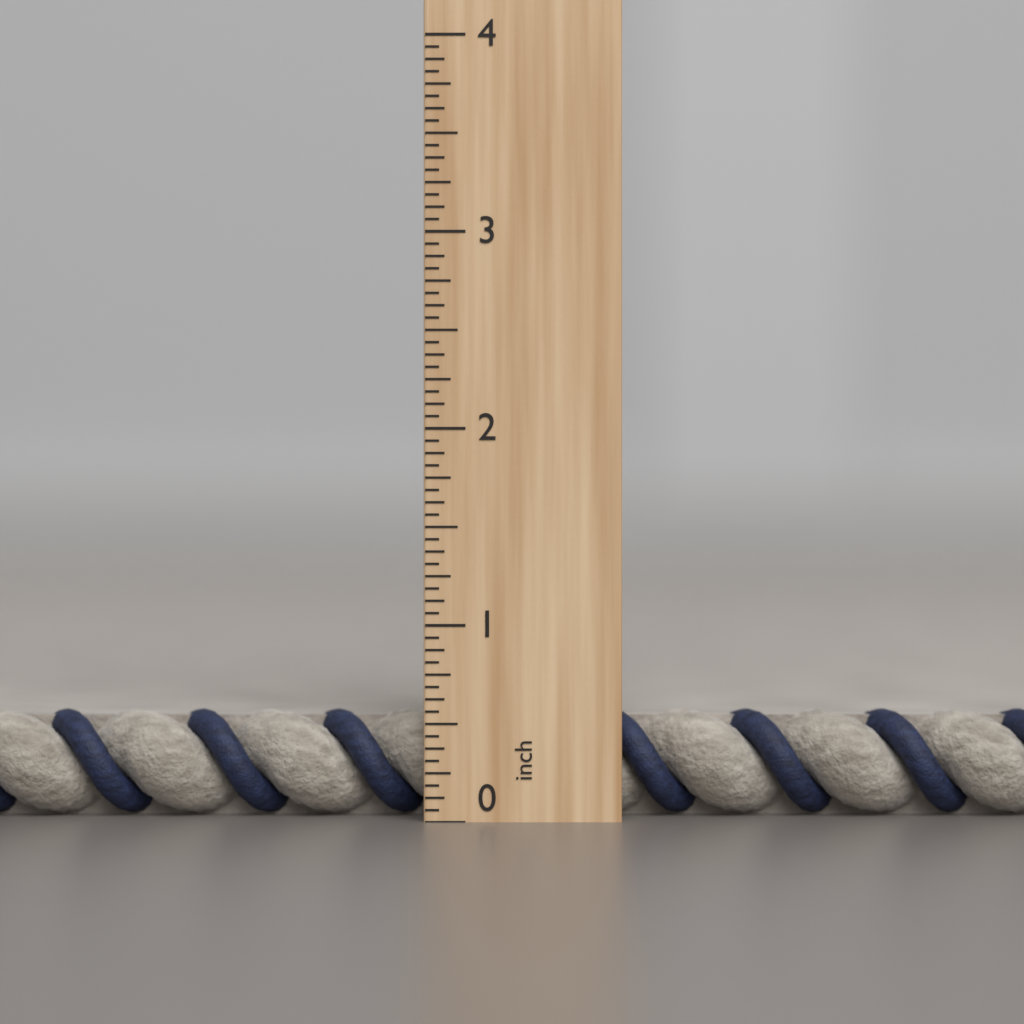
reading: 0.5500 inch
